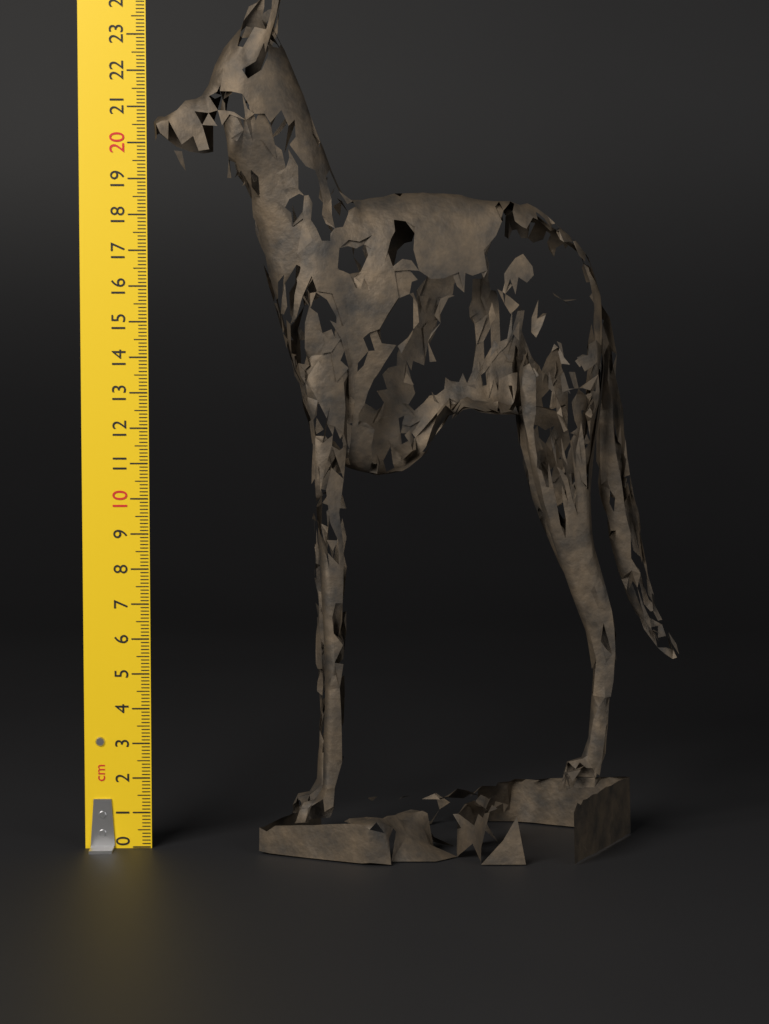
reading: 24.1 cm
